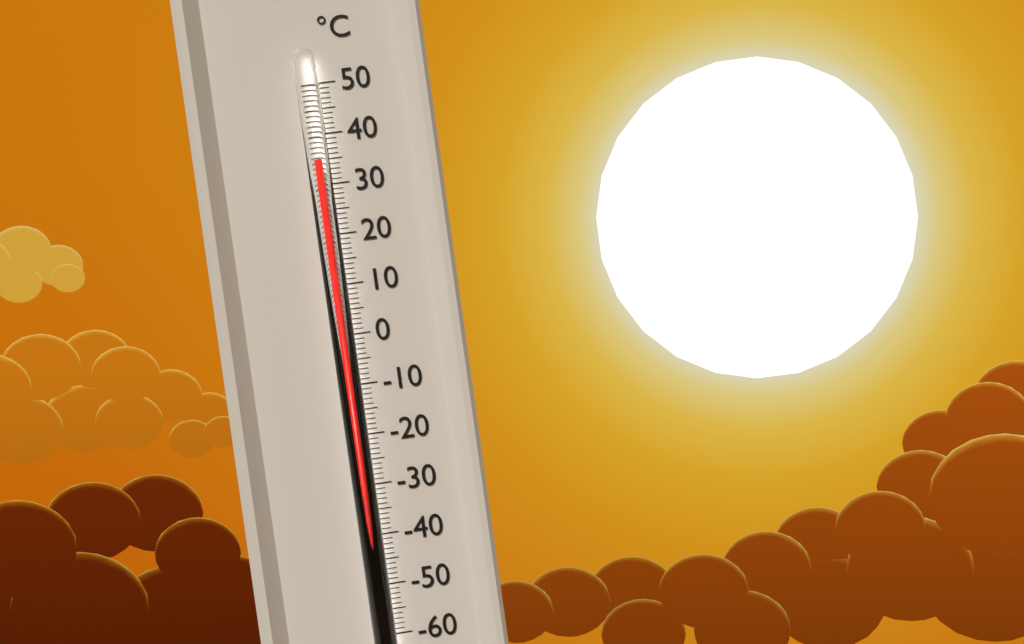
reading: 35 °C
